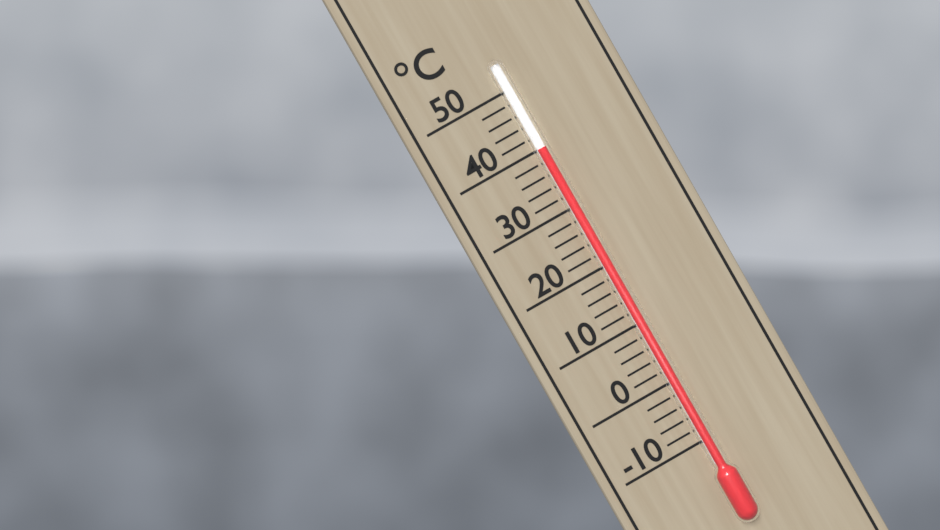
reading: 40 °C
